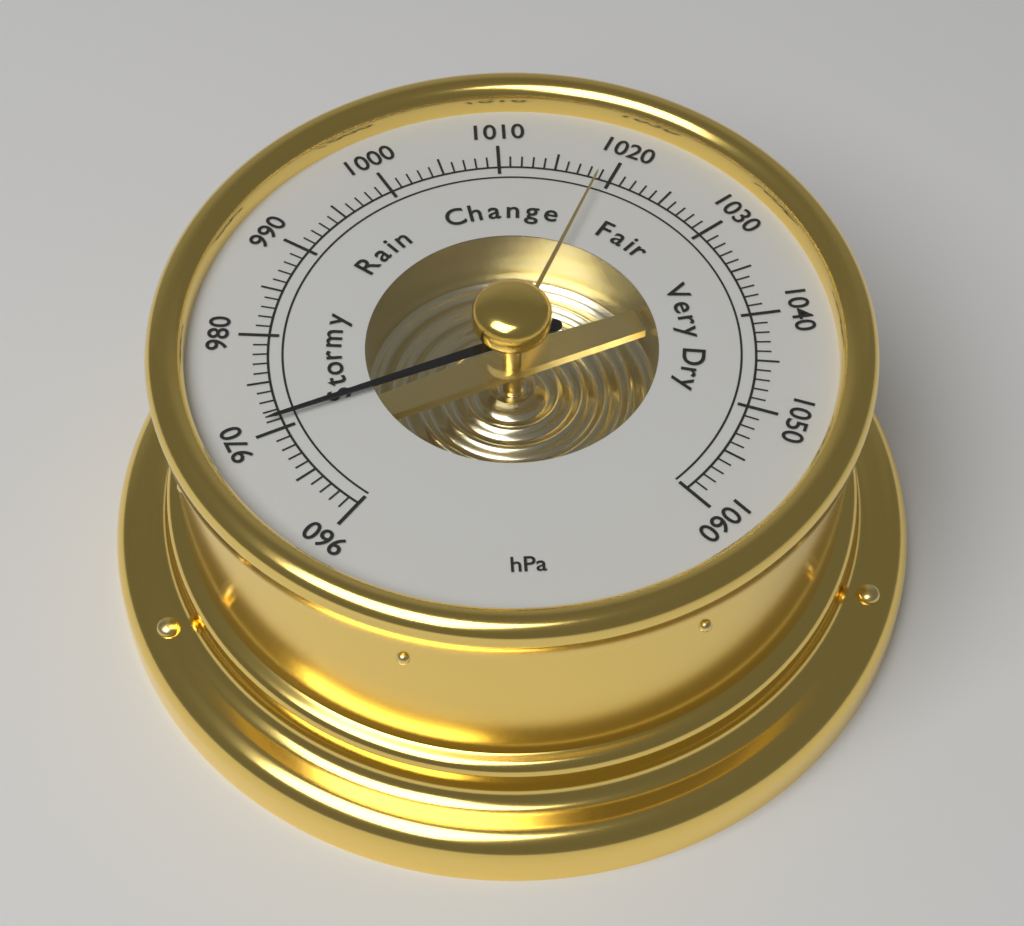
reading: 971 hPa
